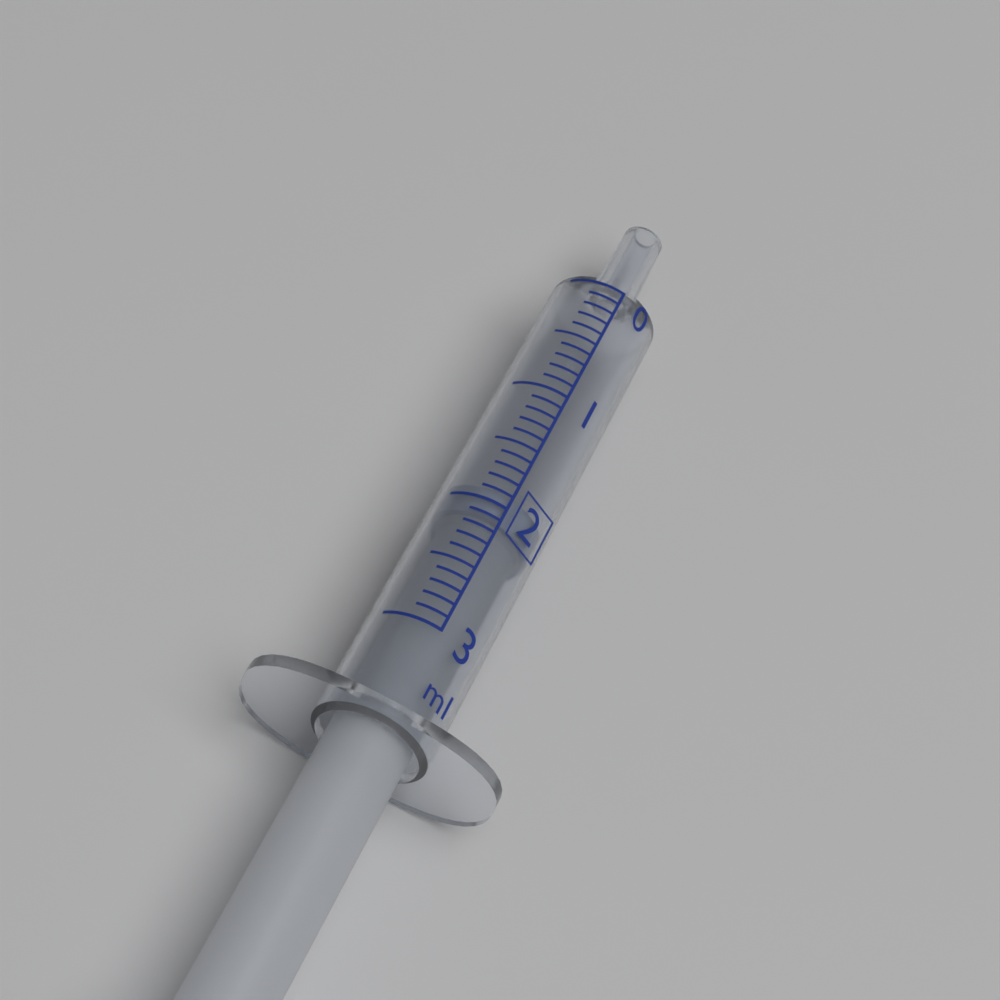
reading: 1.9 ml
